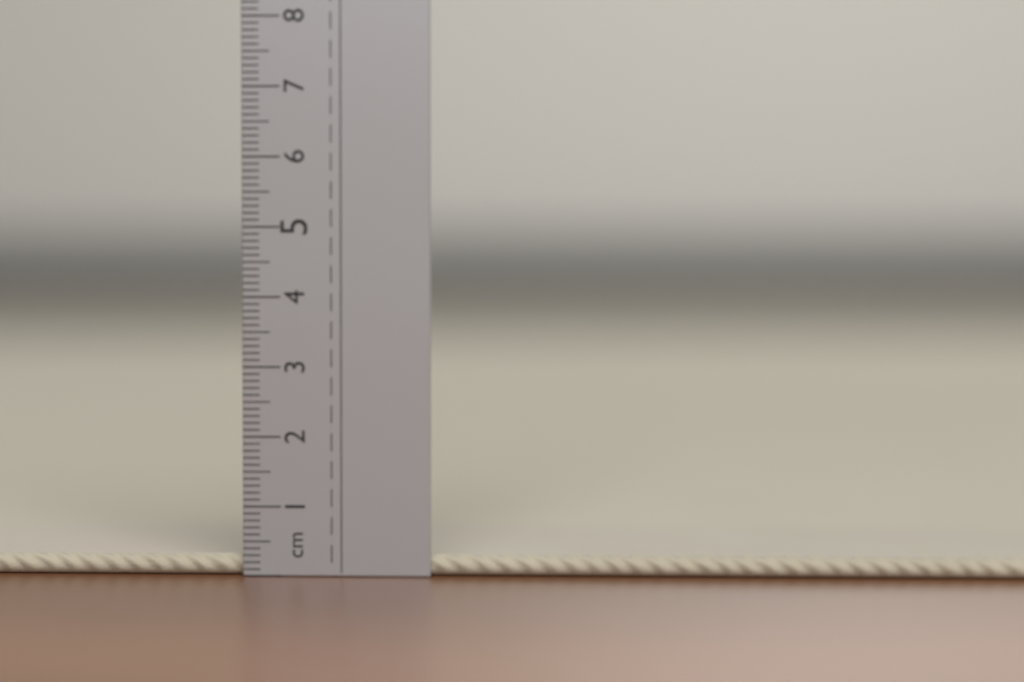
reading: 0.3 cm
